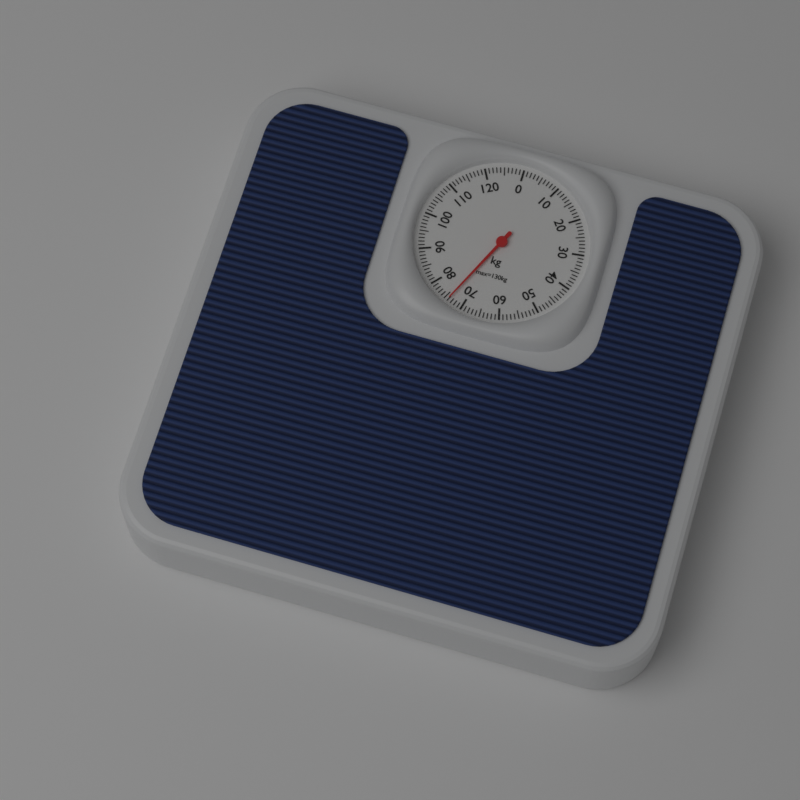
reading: 74 kg
